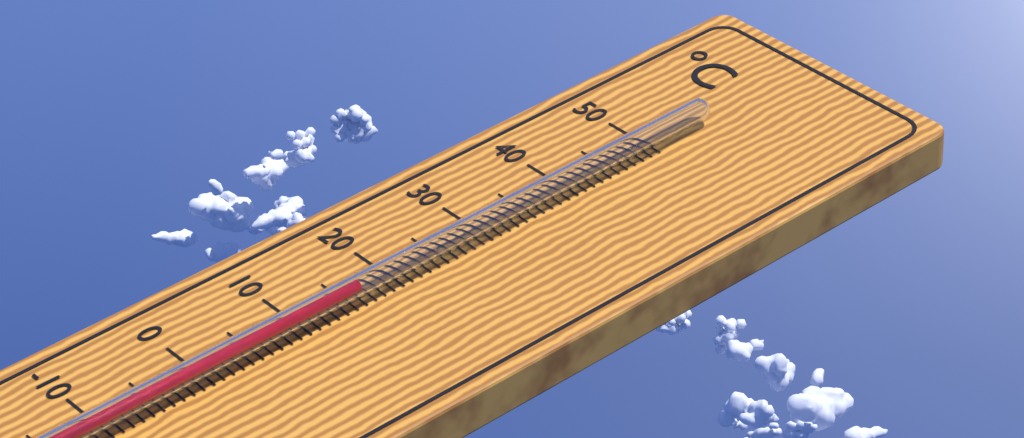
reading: 16 °C
